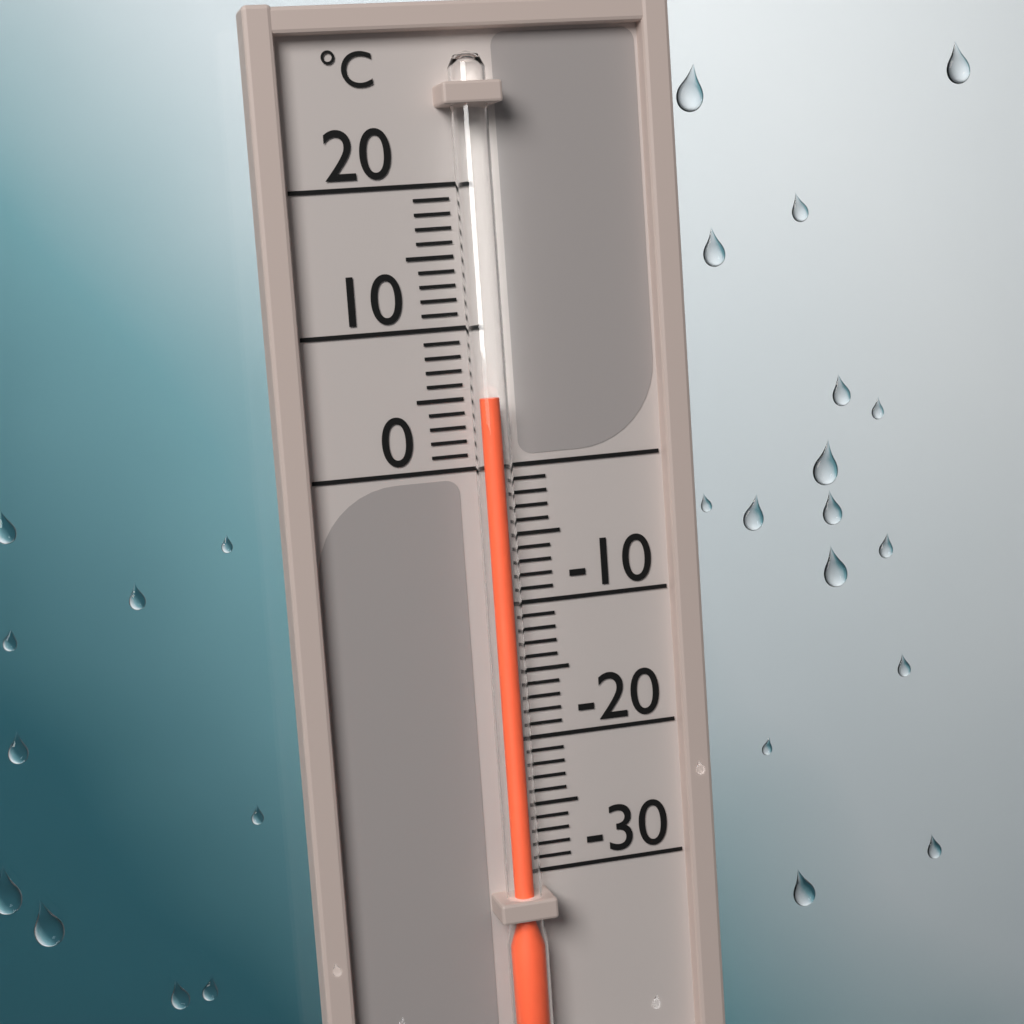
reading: 5 °C
